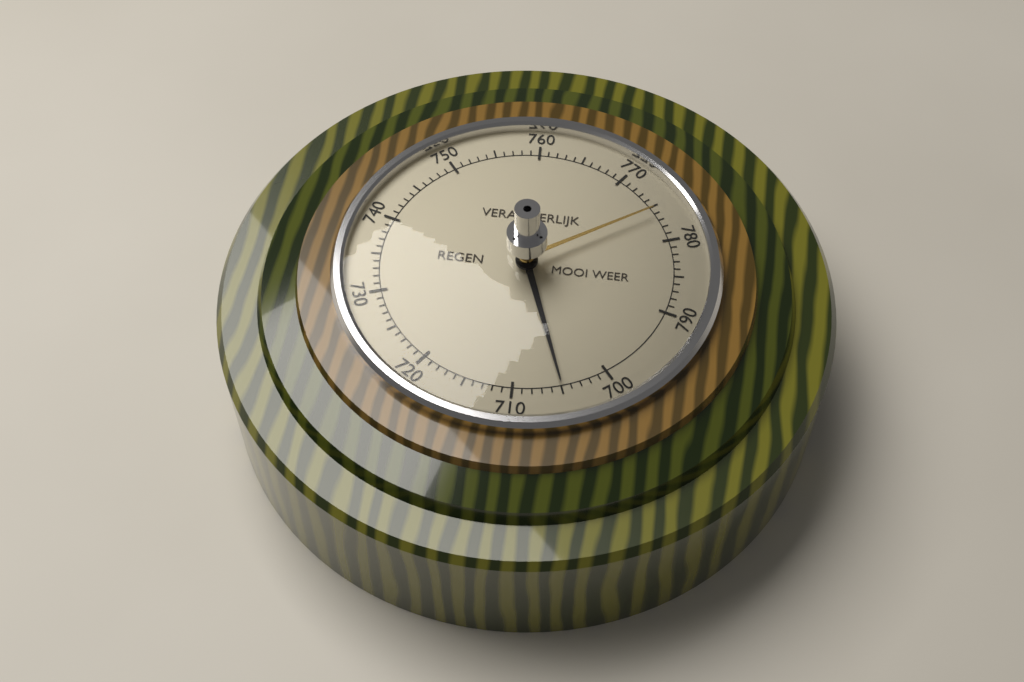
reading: 705 (no unit)
